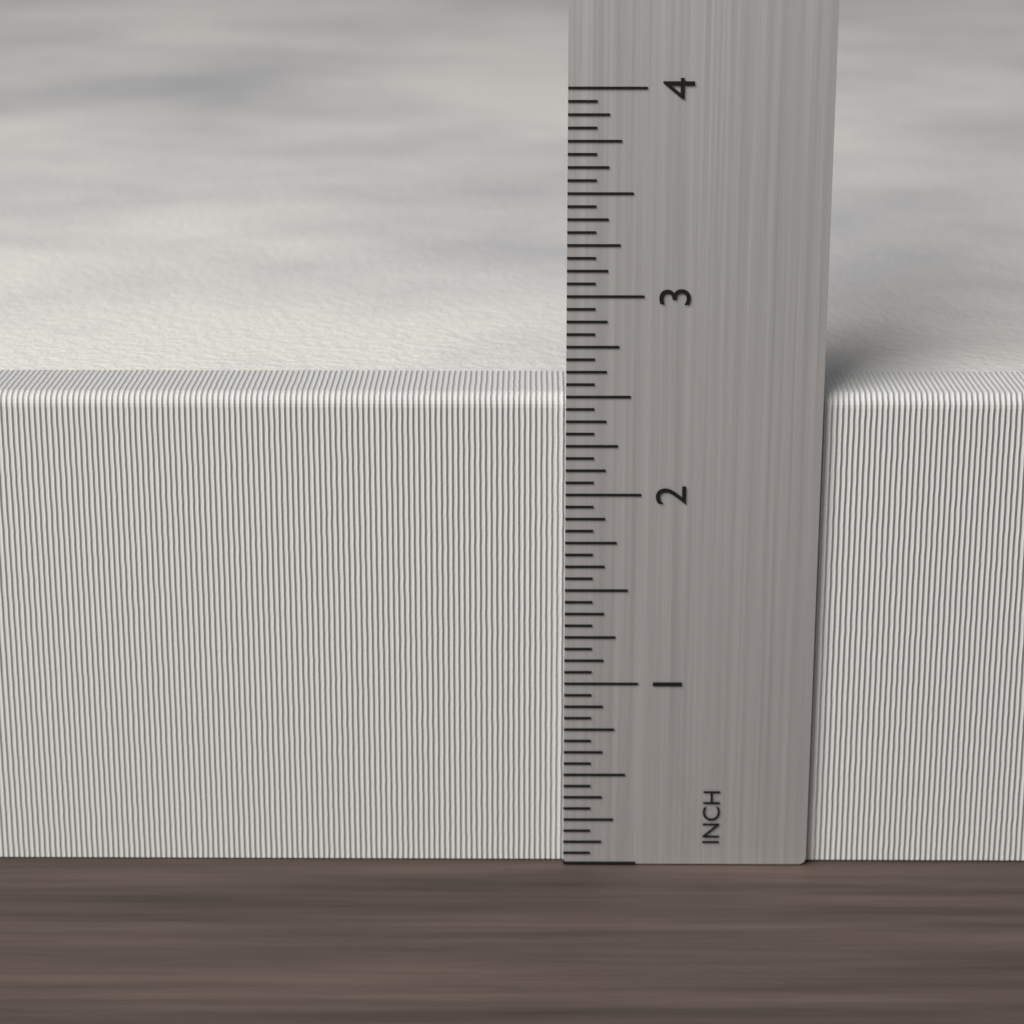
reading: 2.5000 inch
